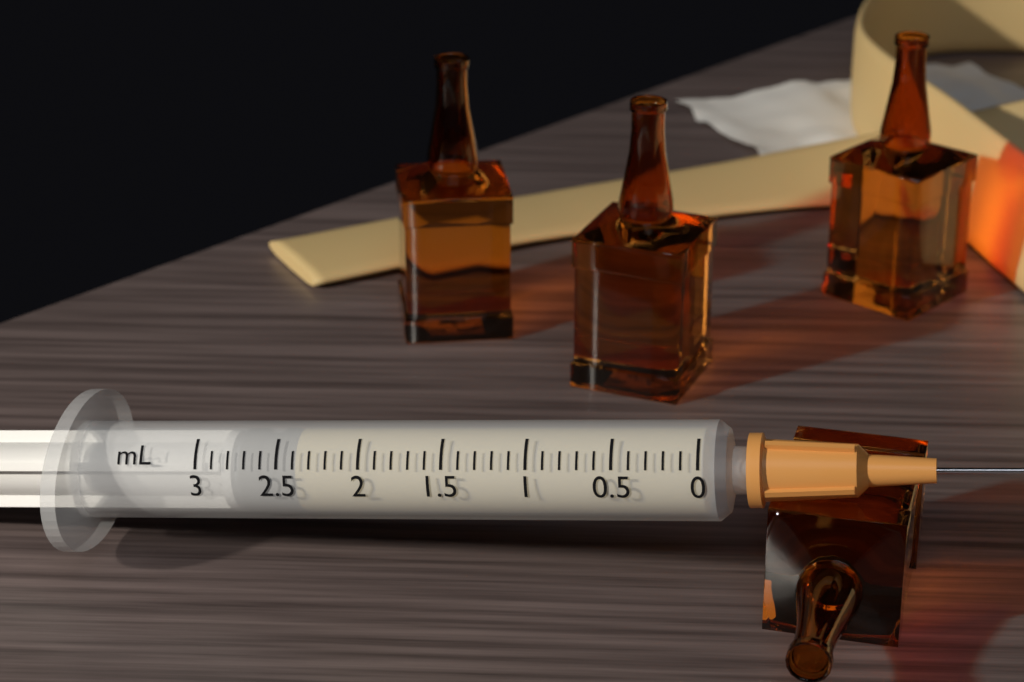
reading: 2.4 mL
